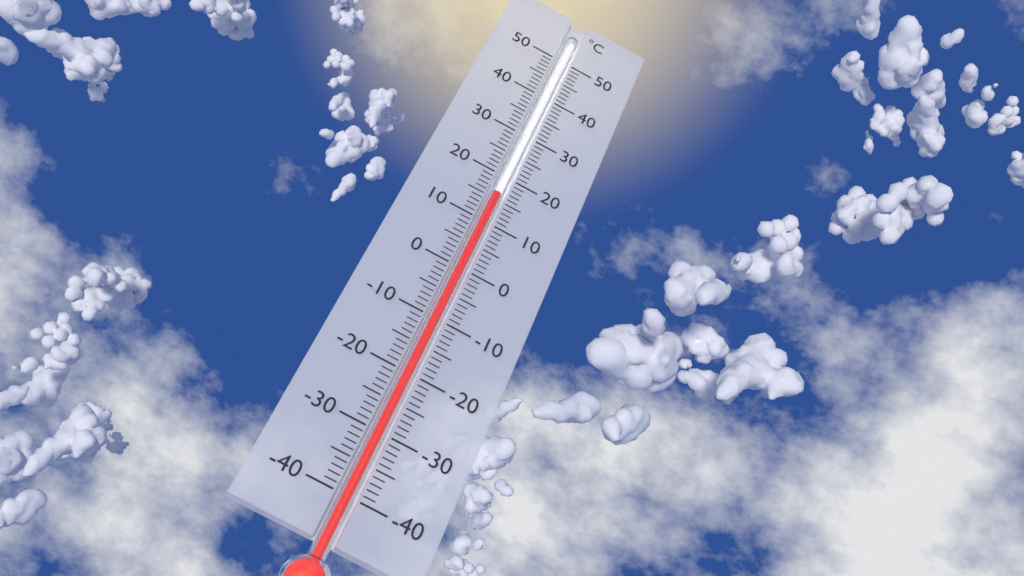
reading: 16 °C
